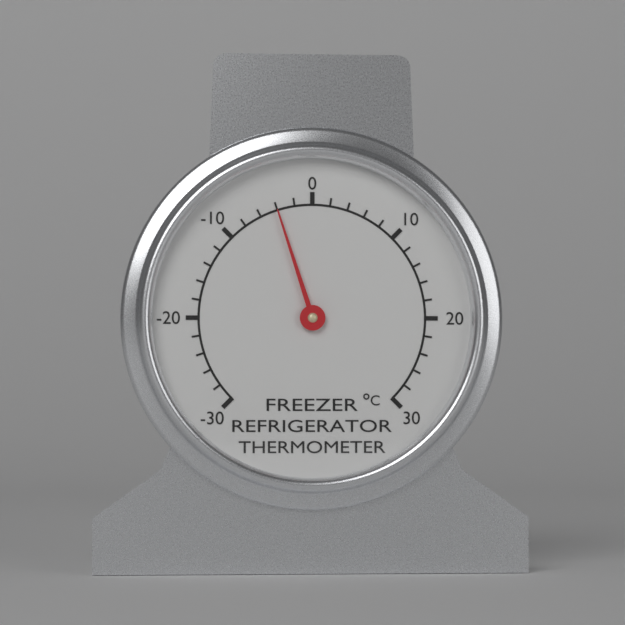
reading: -4 °C
